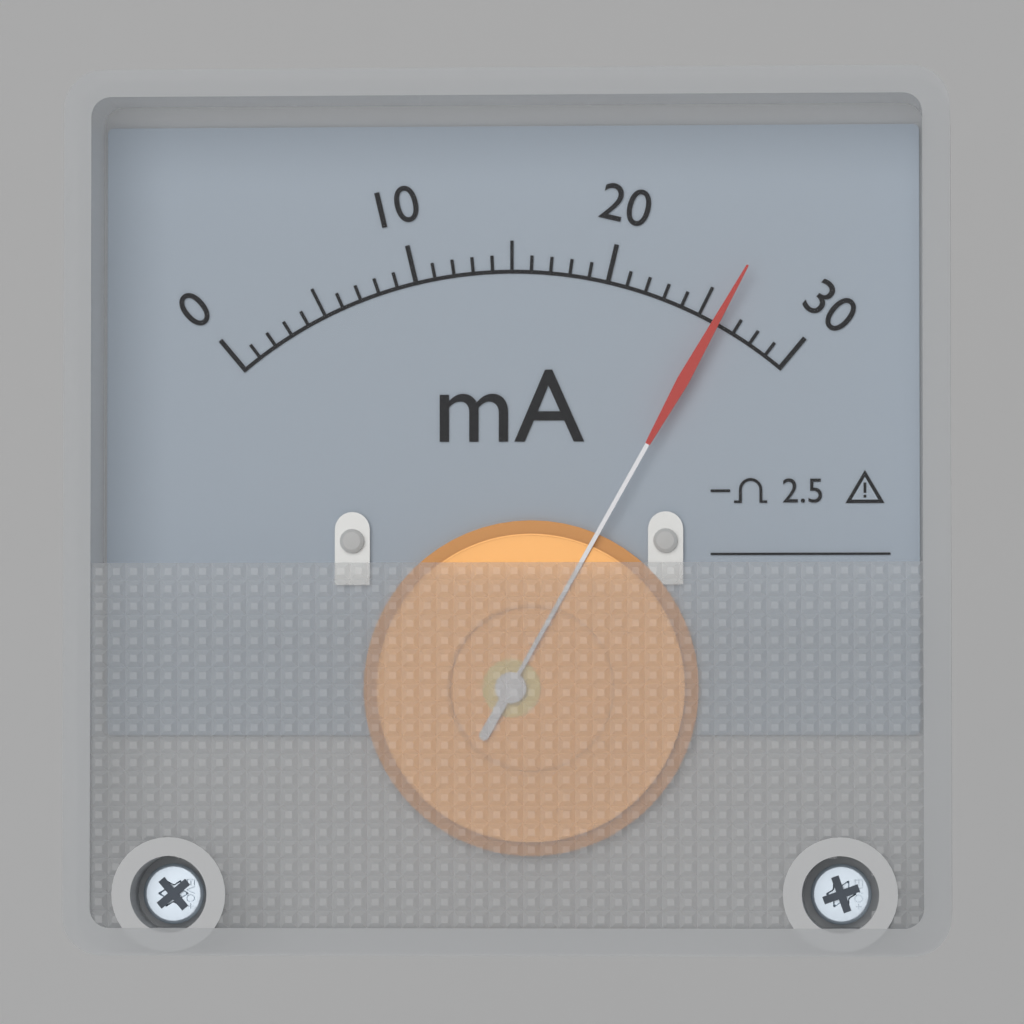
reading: 26 mA
